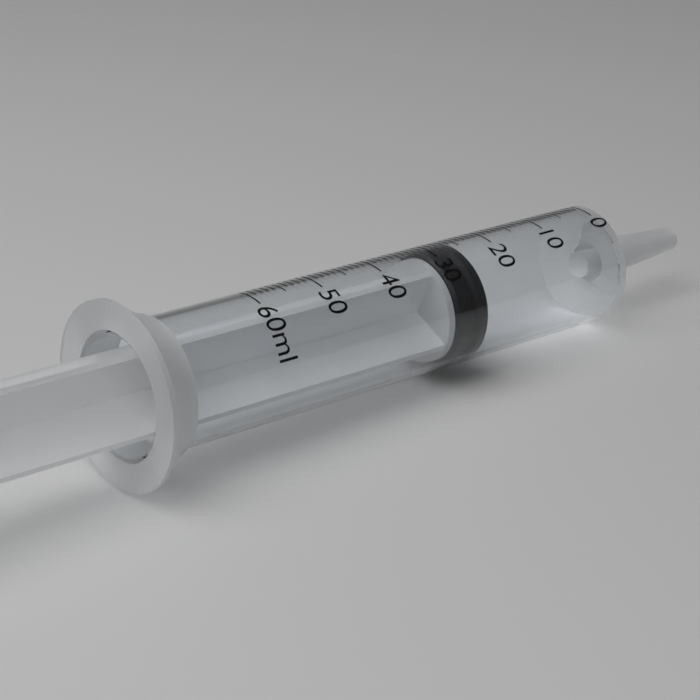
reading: 25 ml
